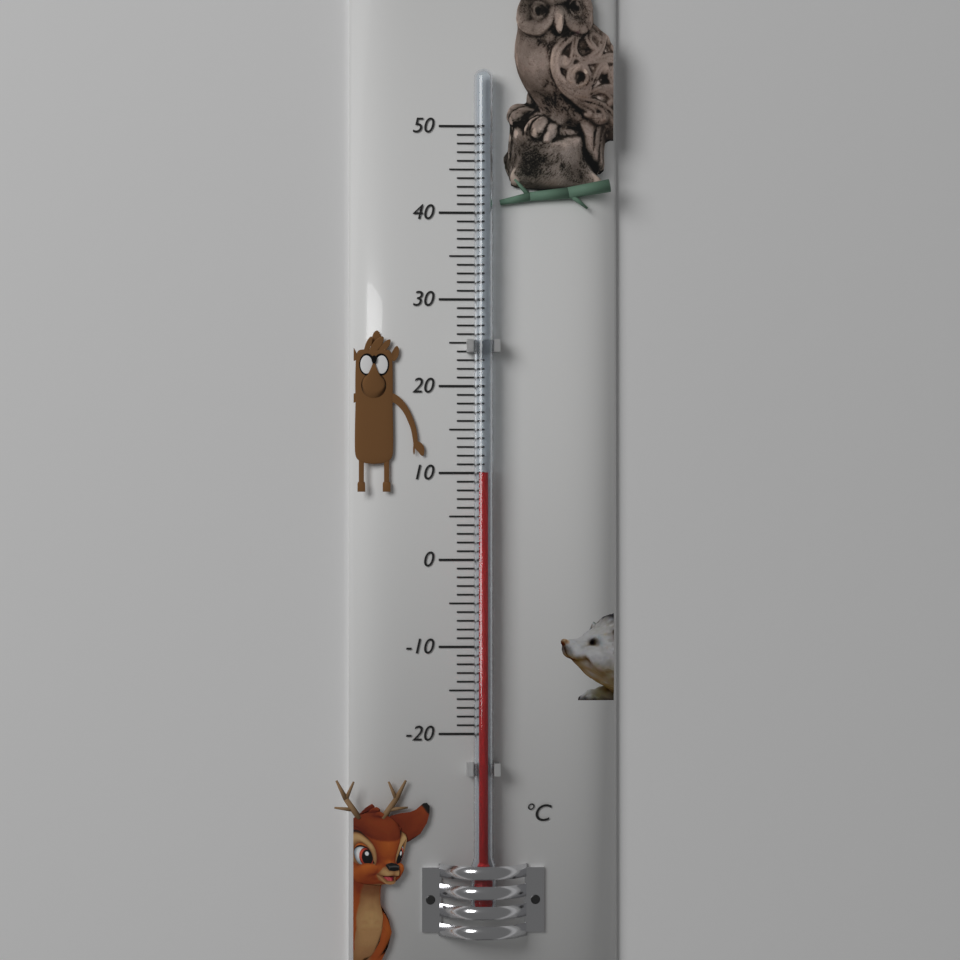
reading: 10 °C
